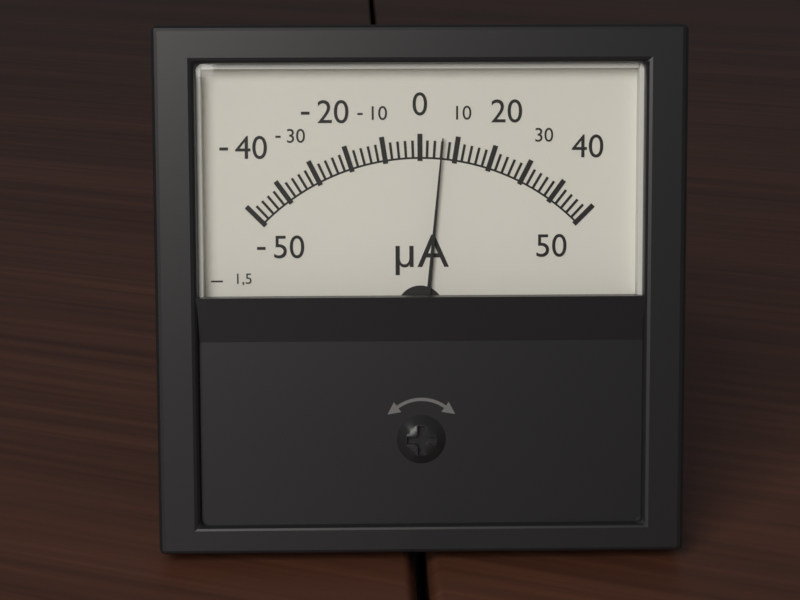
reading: 6 µA
